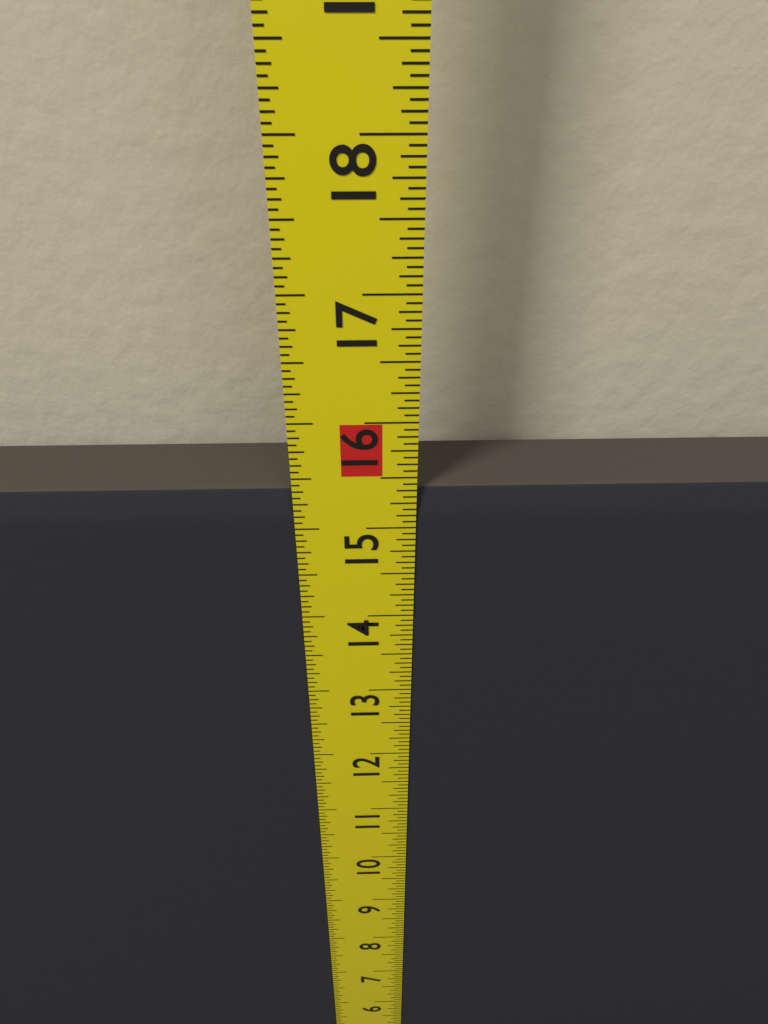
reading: 15.3750 in
